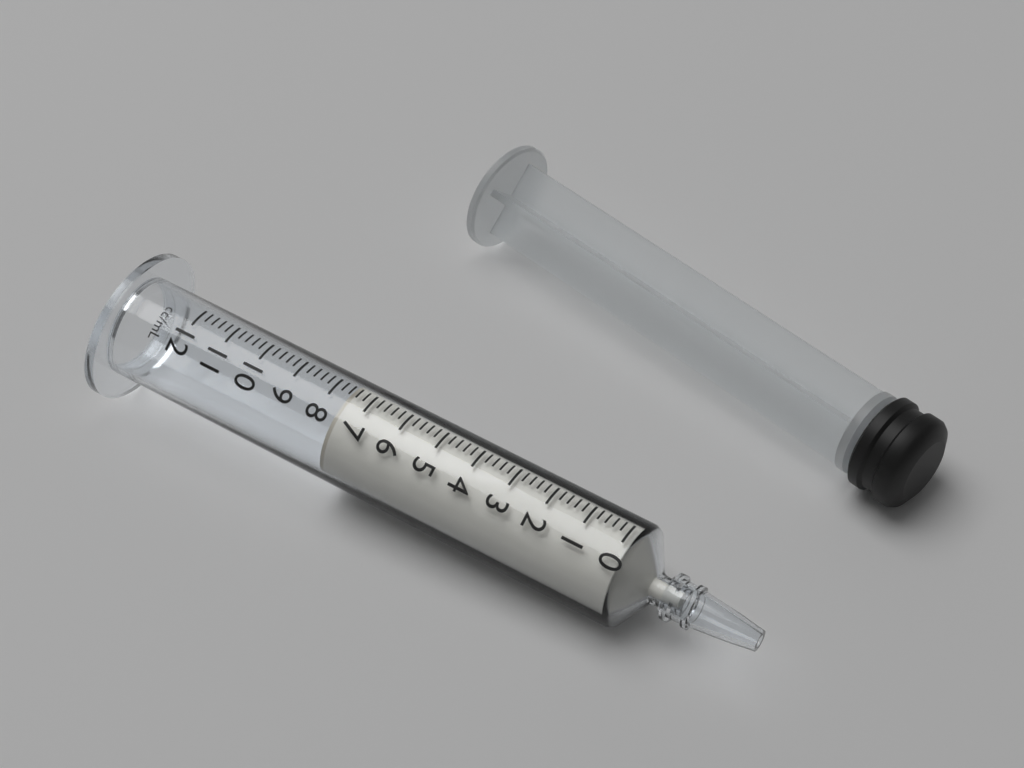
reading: 7.6 ml
